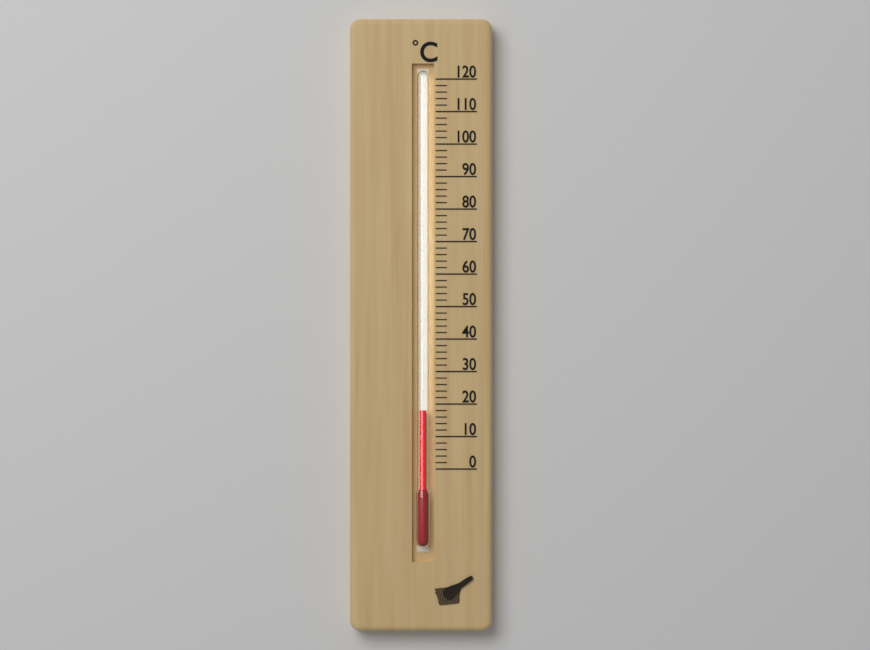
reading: 18 °C
